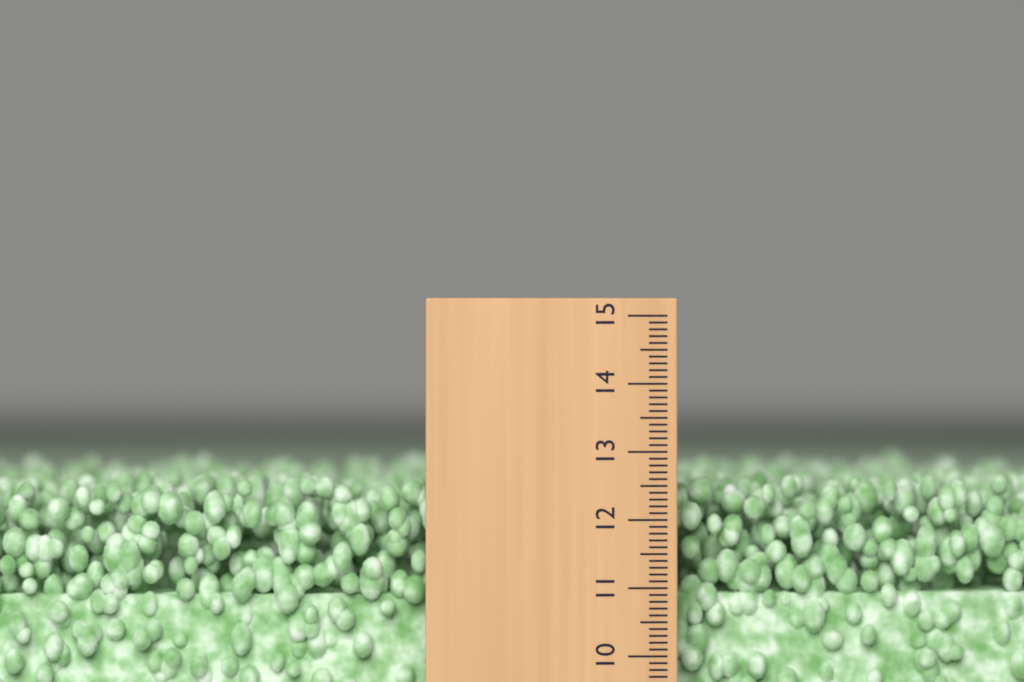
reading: 12.6 (no unit)
